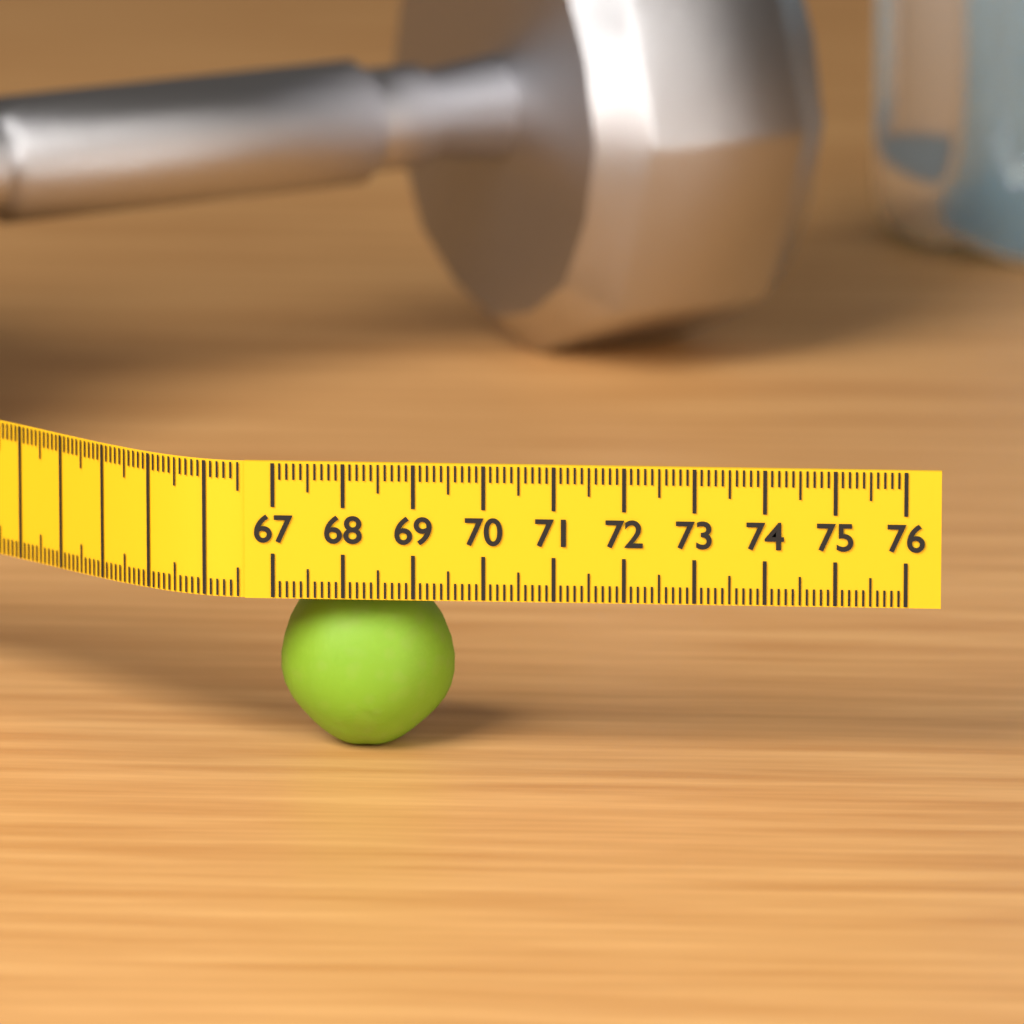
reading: 69.5 (no unit)
